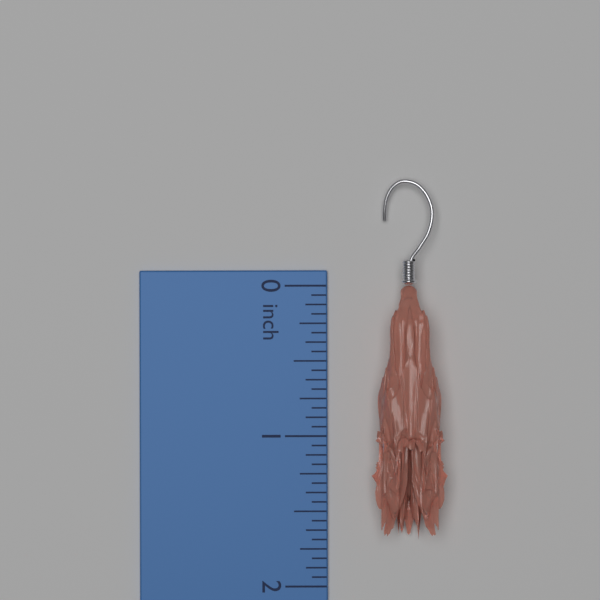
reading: 1.6875 inch
